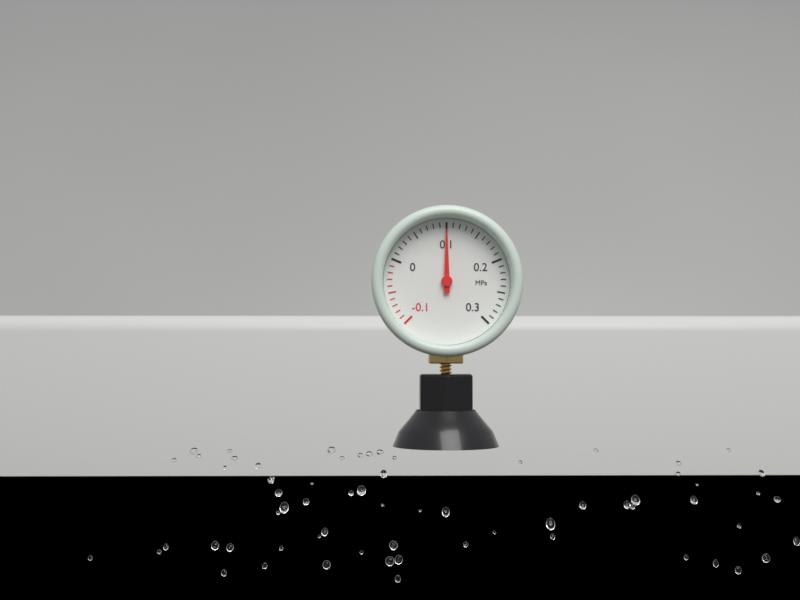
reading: 0.10 MPa
